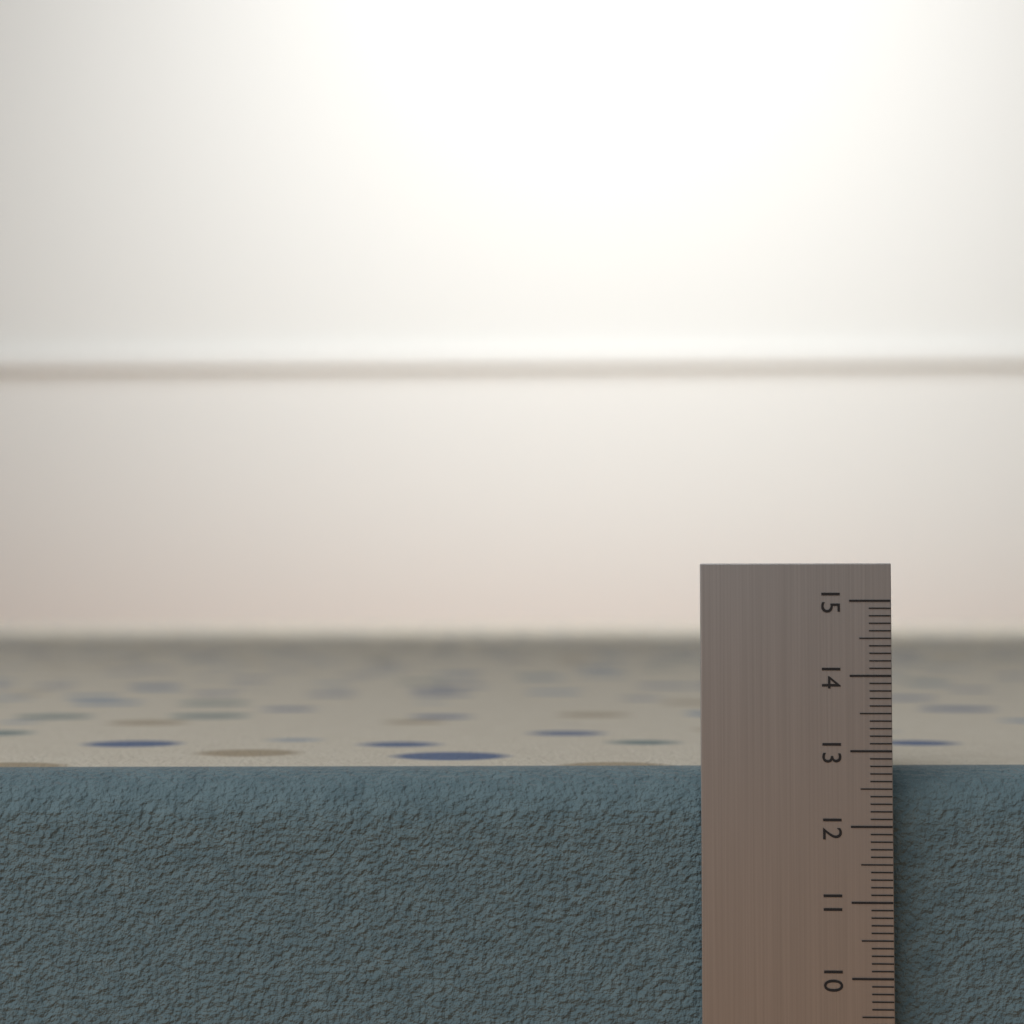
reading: 12.7 (no unit)
